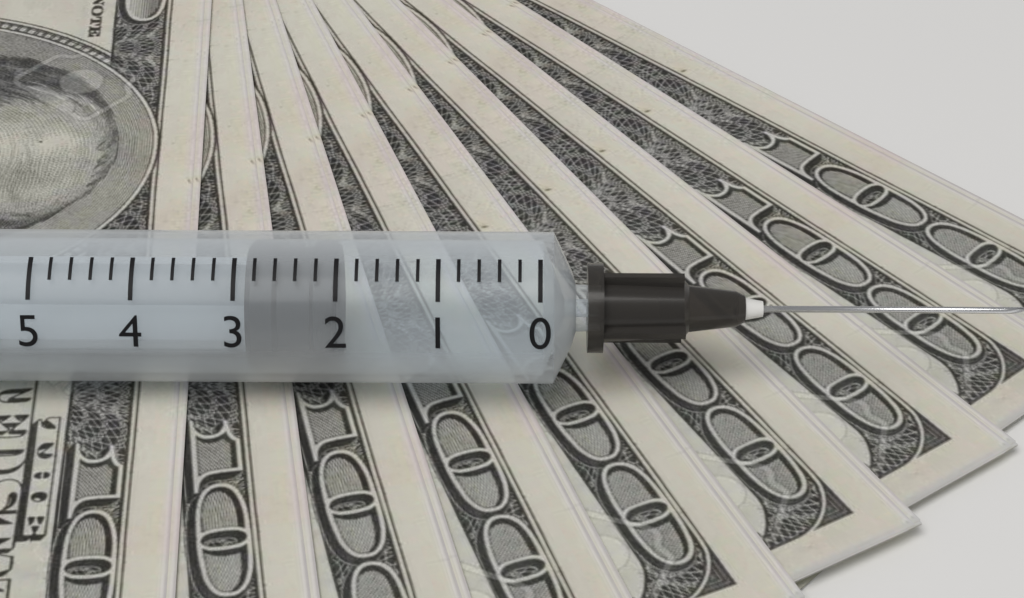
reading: 2.0 ml
